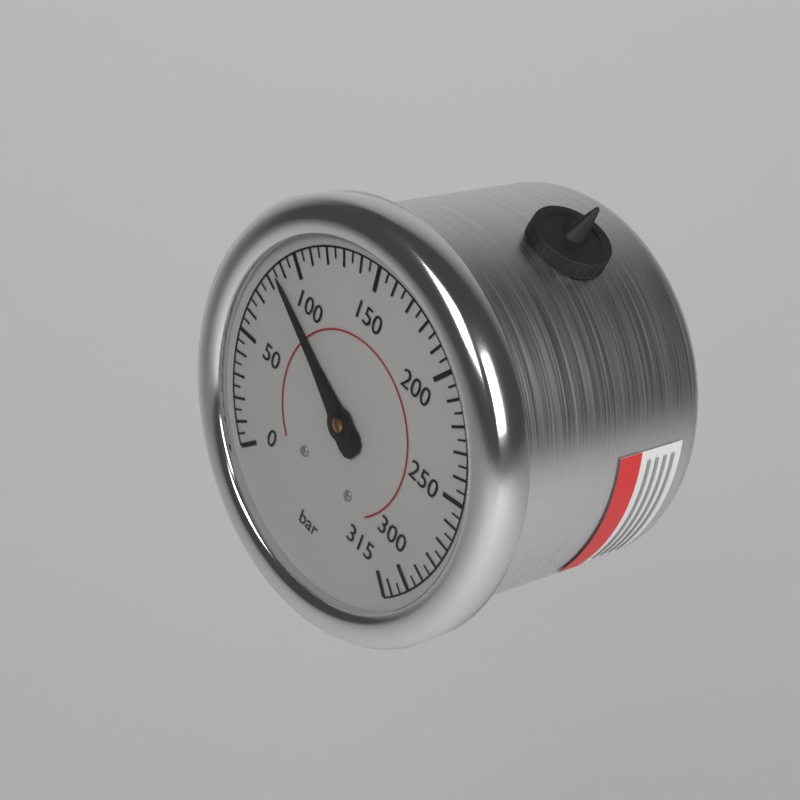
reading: 85 bar
